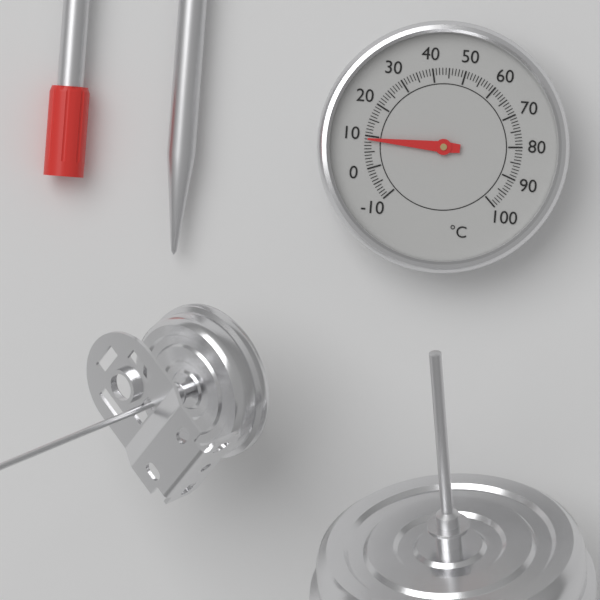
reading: 9 °C
